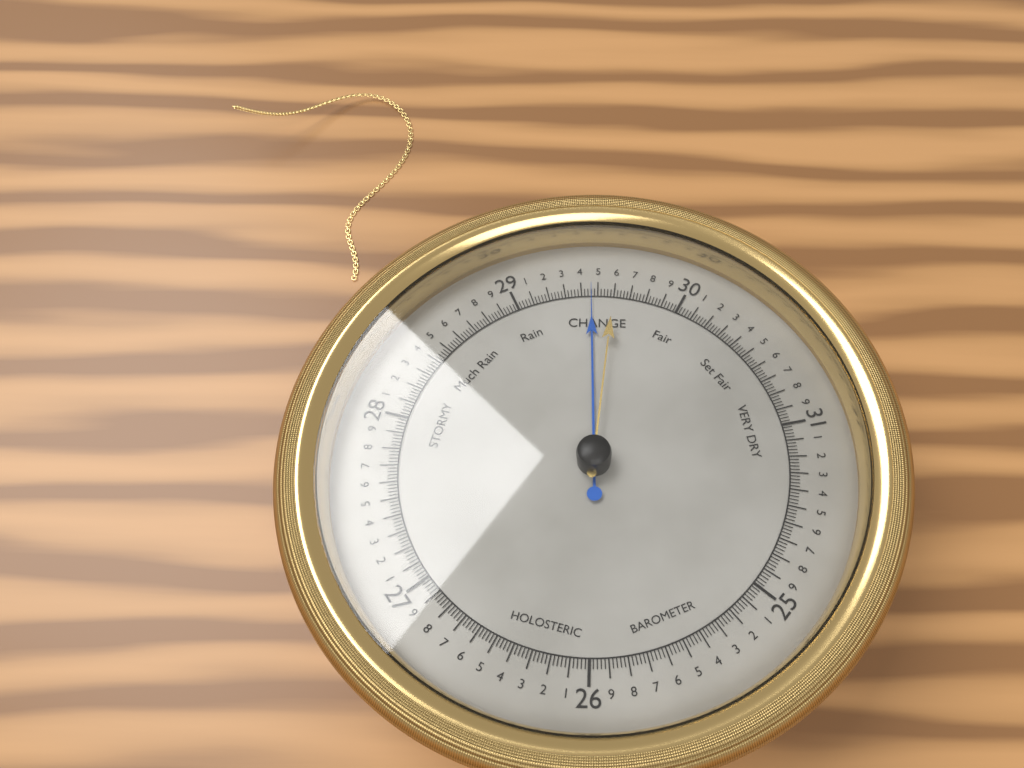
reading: 29.46 (no unit)
